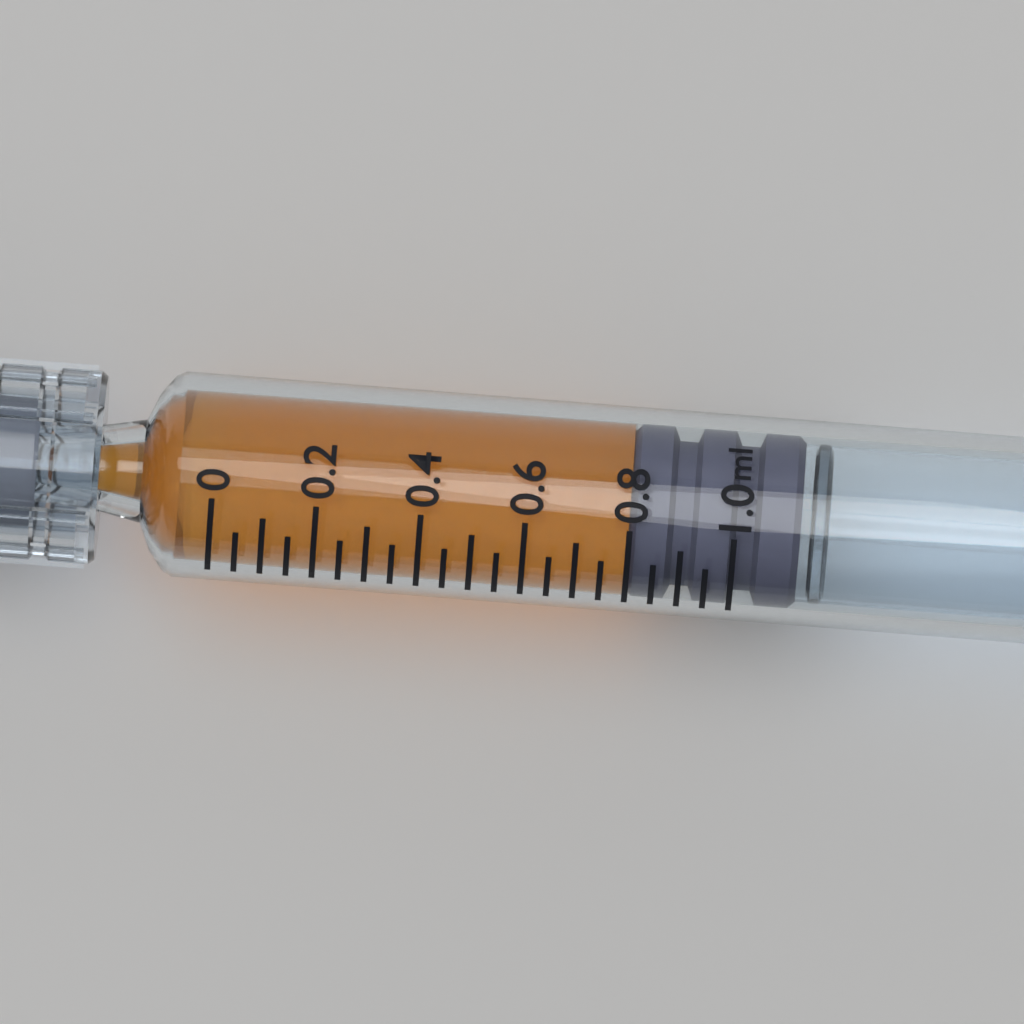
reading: 0.80 ml
